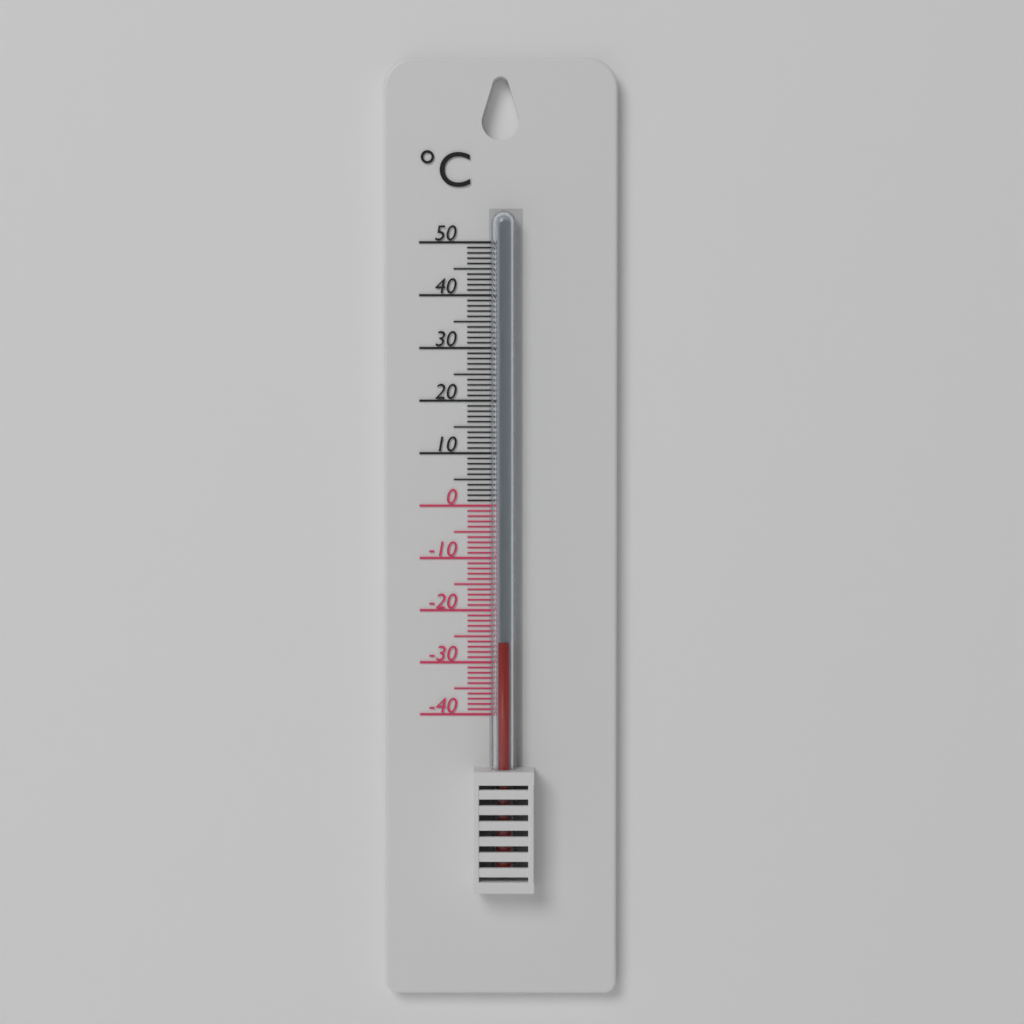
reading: -26 °C
